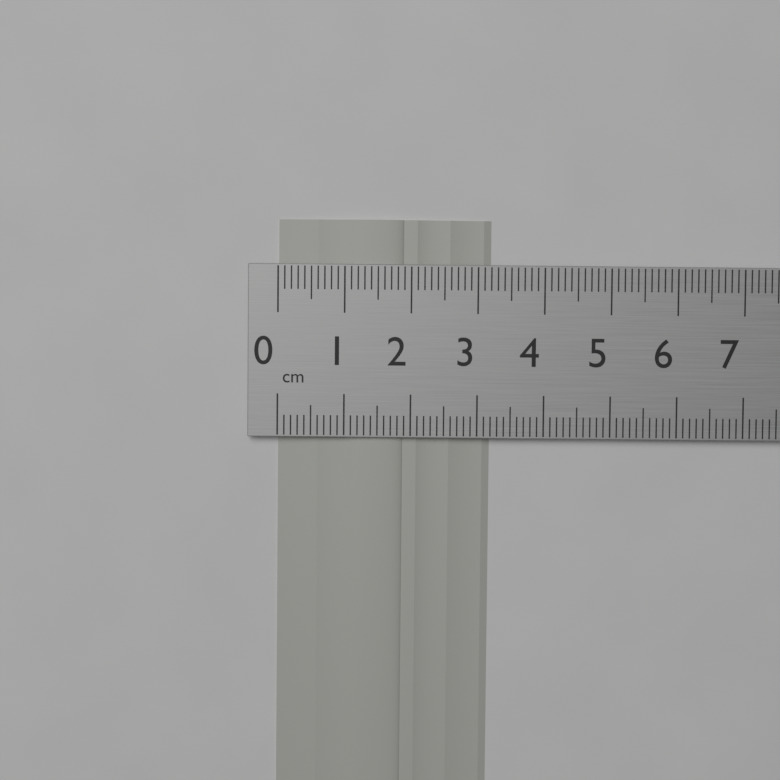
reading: 3.2 cm
